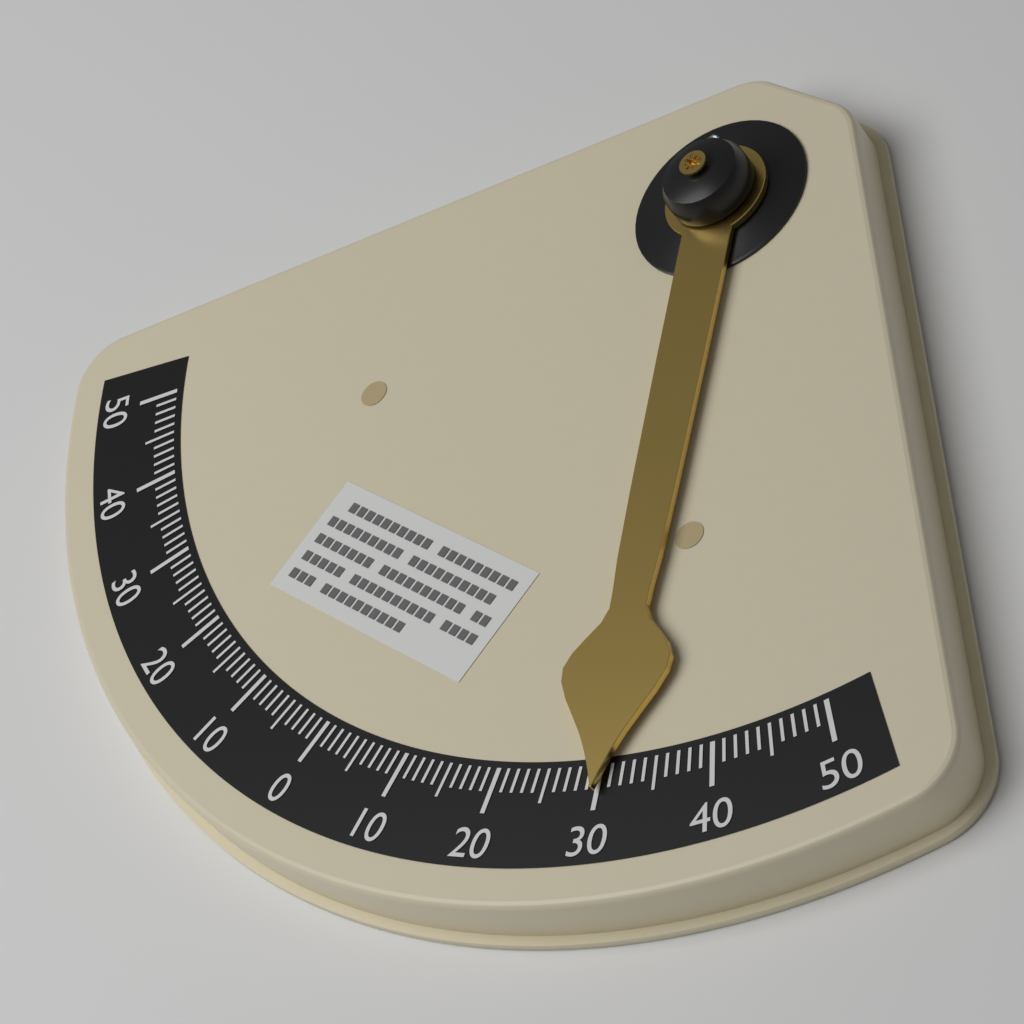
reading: 30 °
